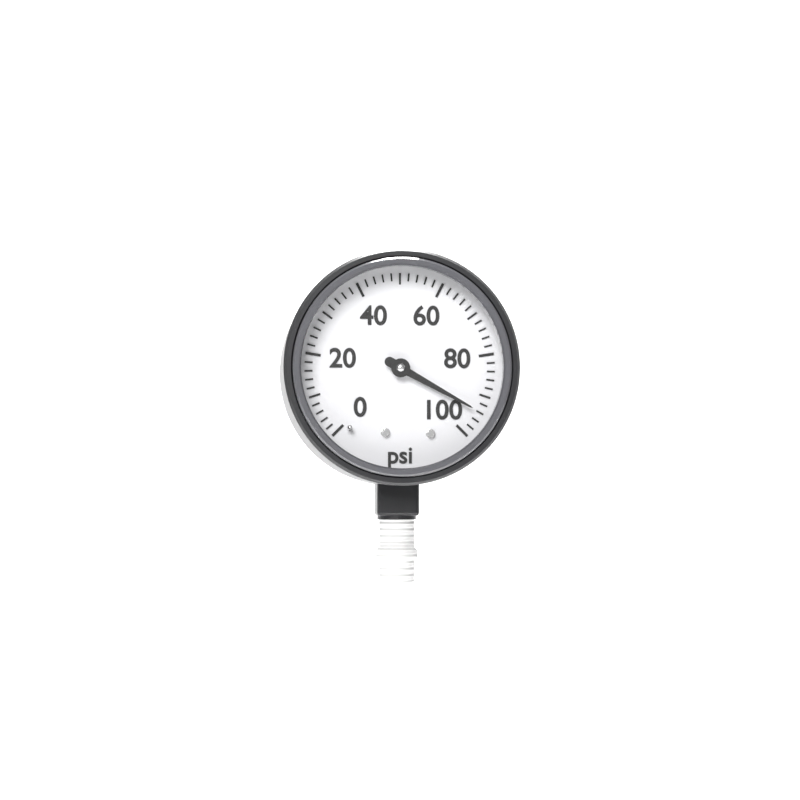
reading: 94 psi
